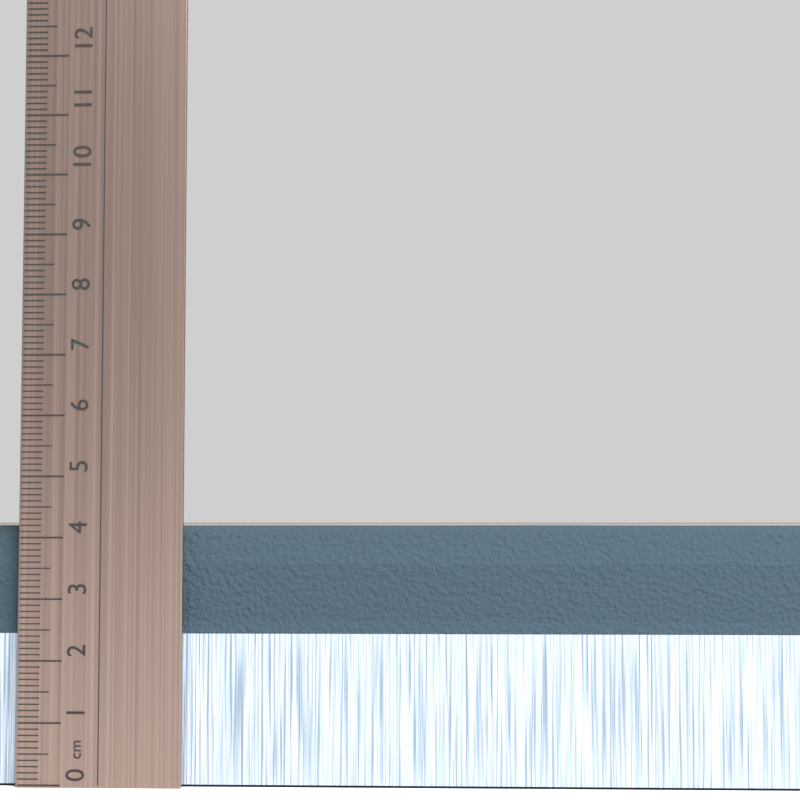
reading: 4.2 cm
